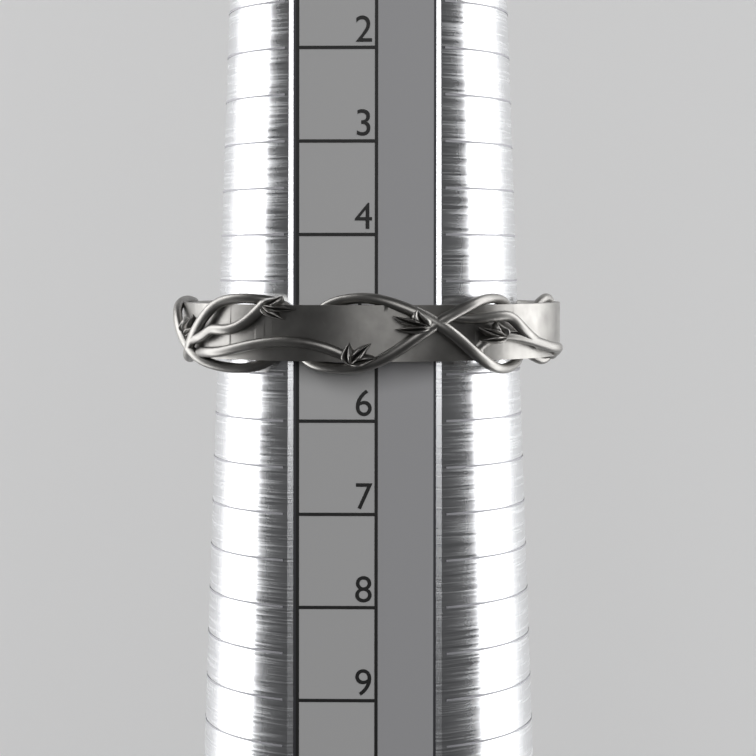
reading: 5.5 (no unit)
